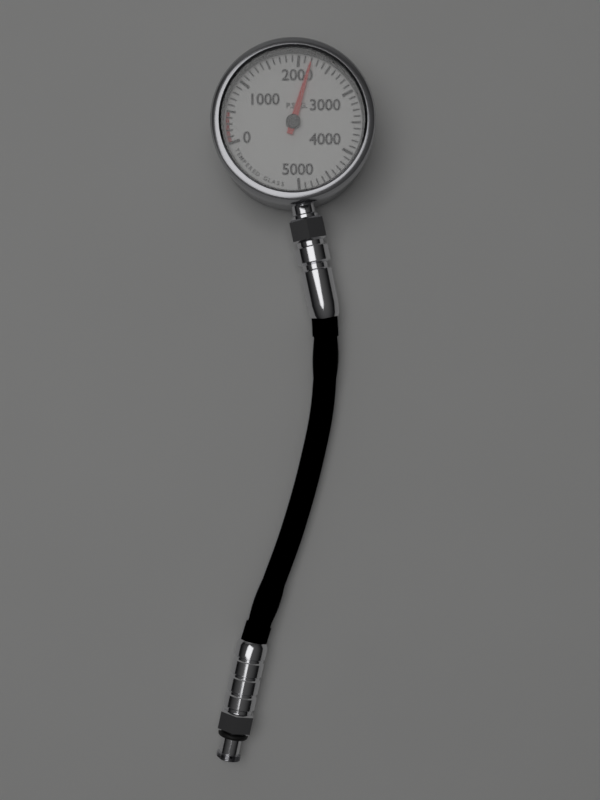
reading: 2200 psig
